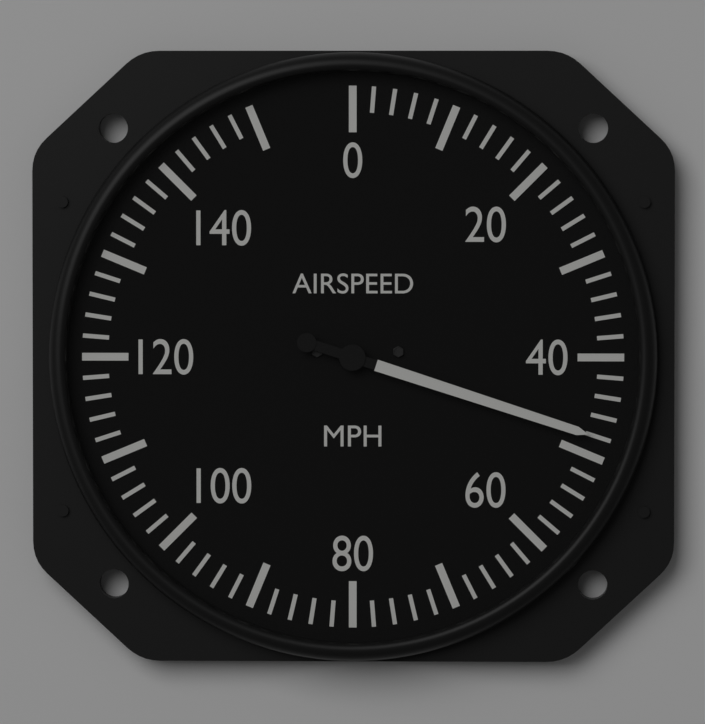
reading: 48 mph
